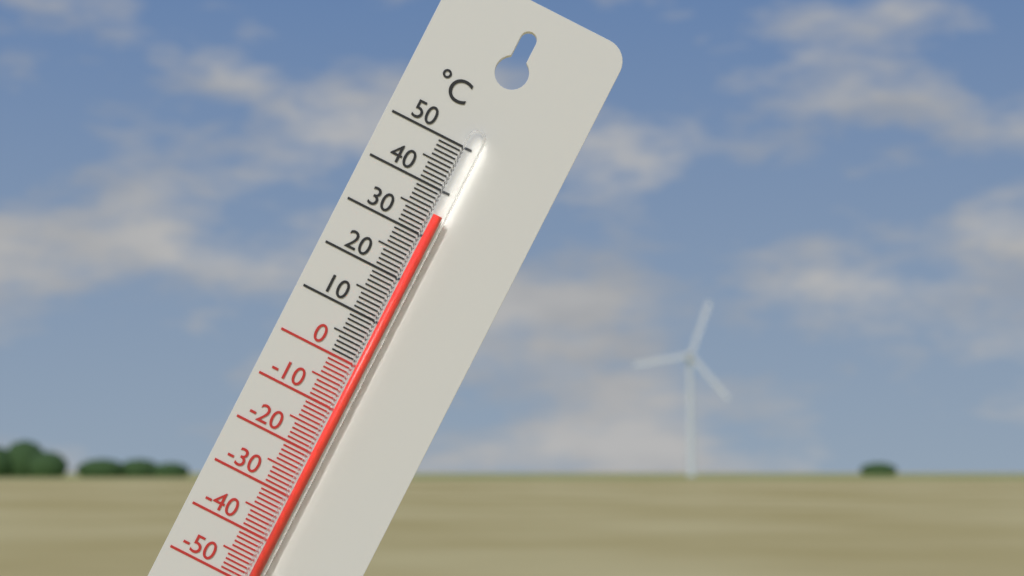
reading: 35 °C
